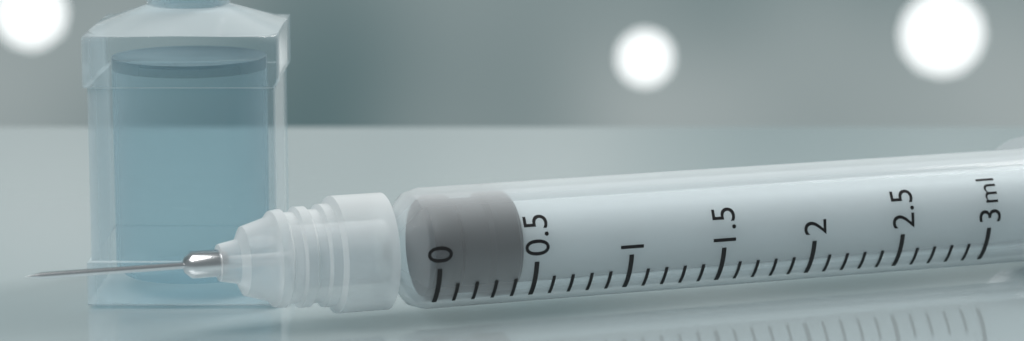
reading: 0.0 ml
